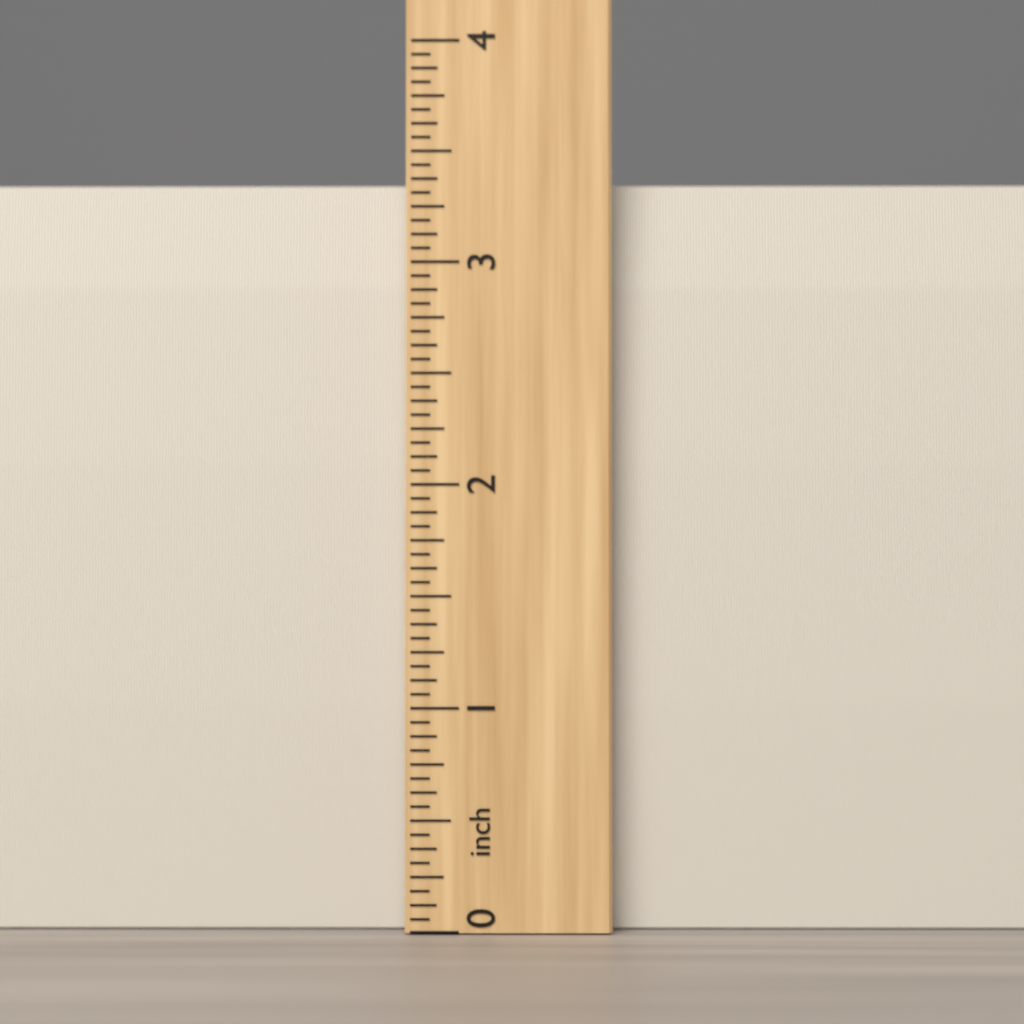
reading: 3.3750 inch
